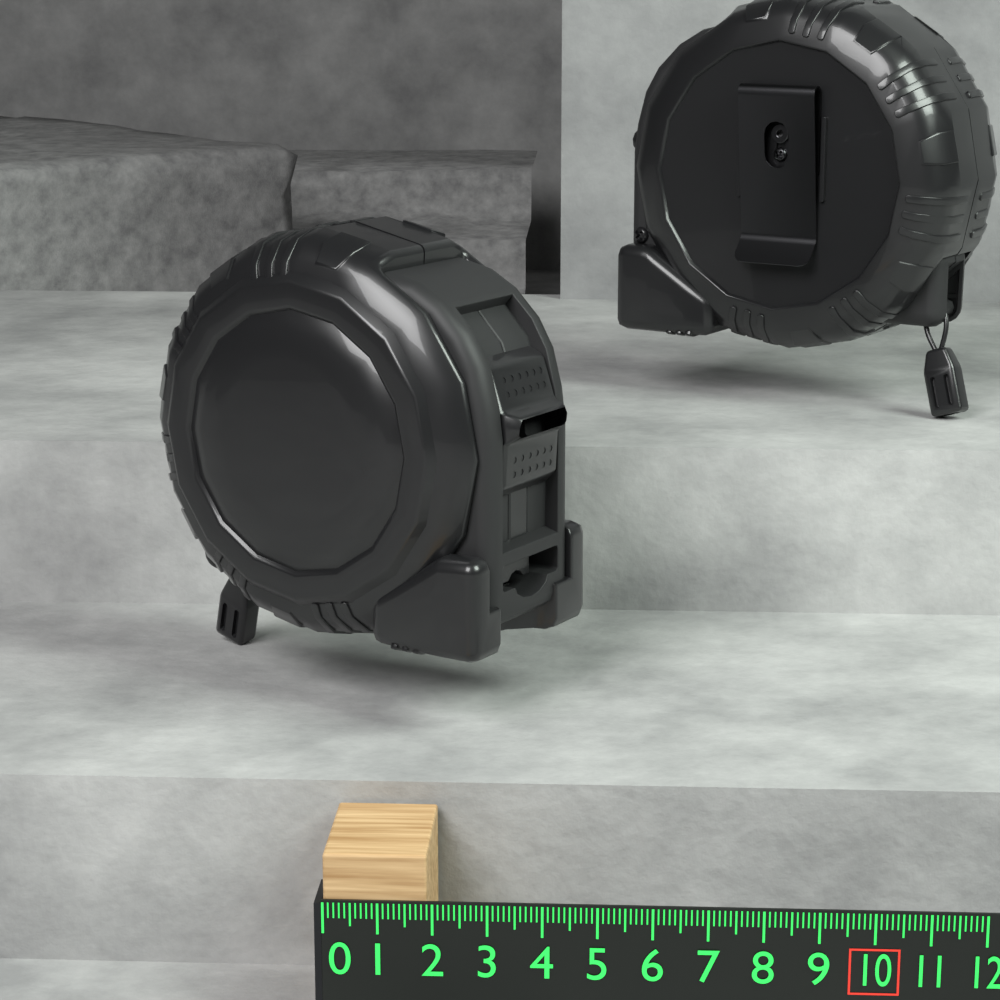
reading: 1.9 (no unit)
